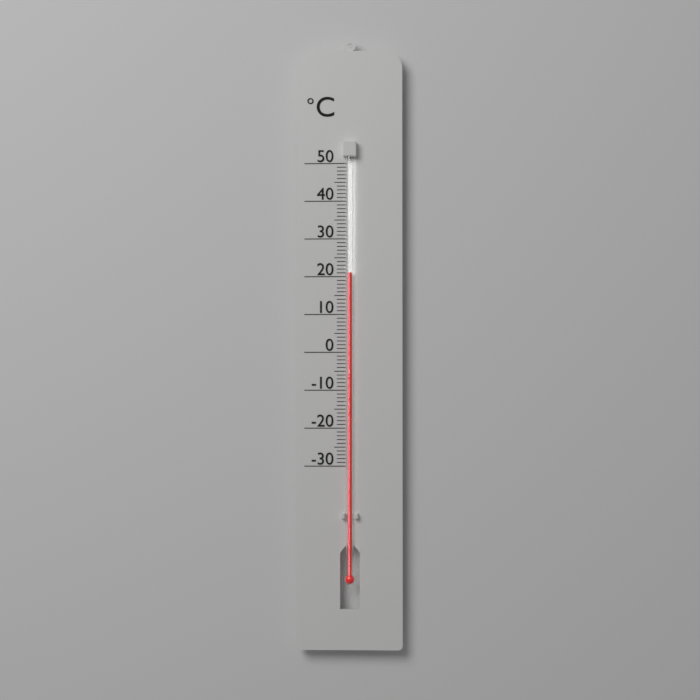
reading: 21 °C
